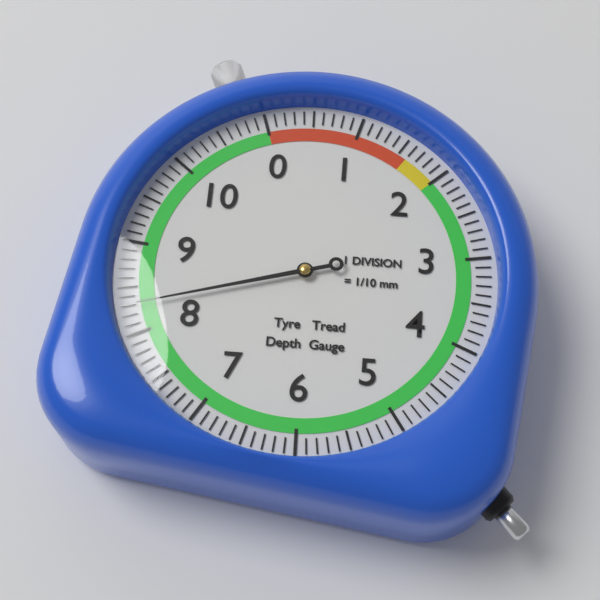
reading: 8.3 mm
